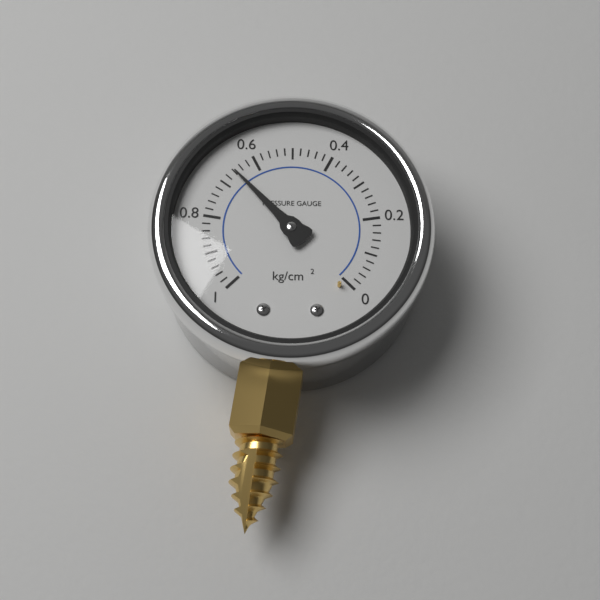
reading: 0.66 kg/cm²
